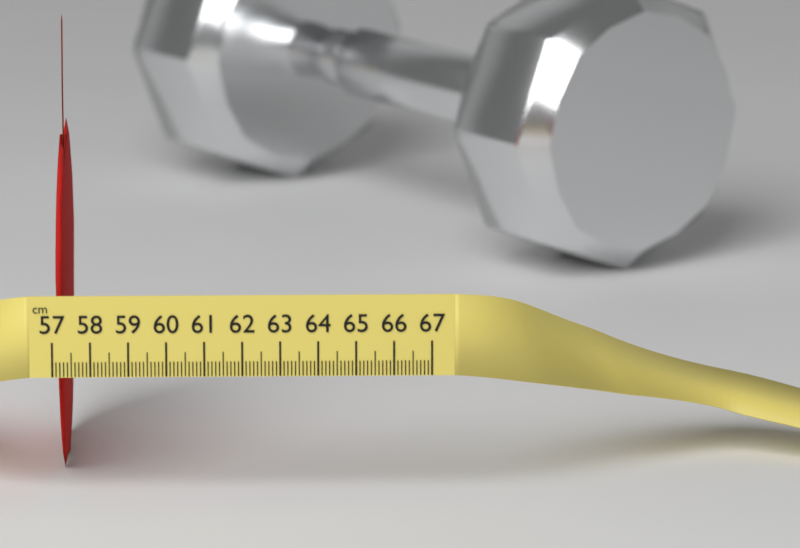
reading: 57.4 cm
